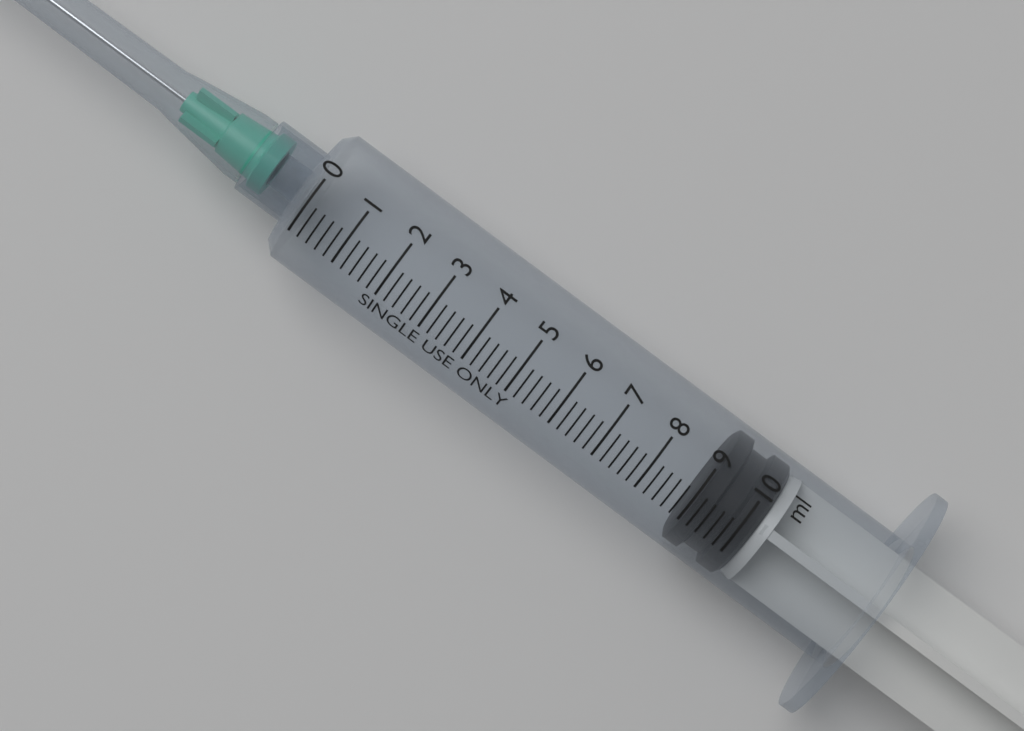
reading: 9.0 ml
